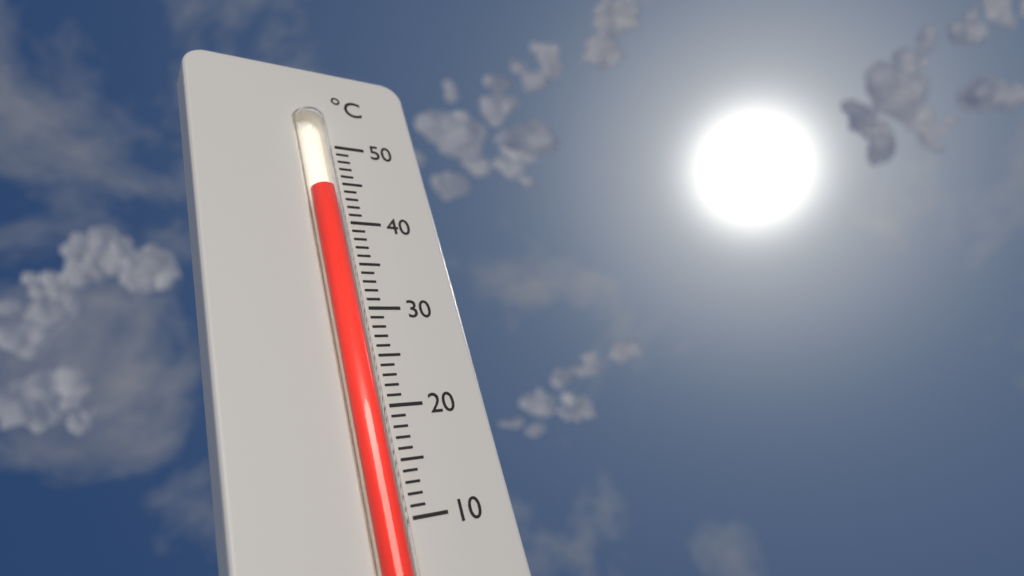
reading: 44 °C
